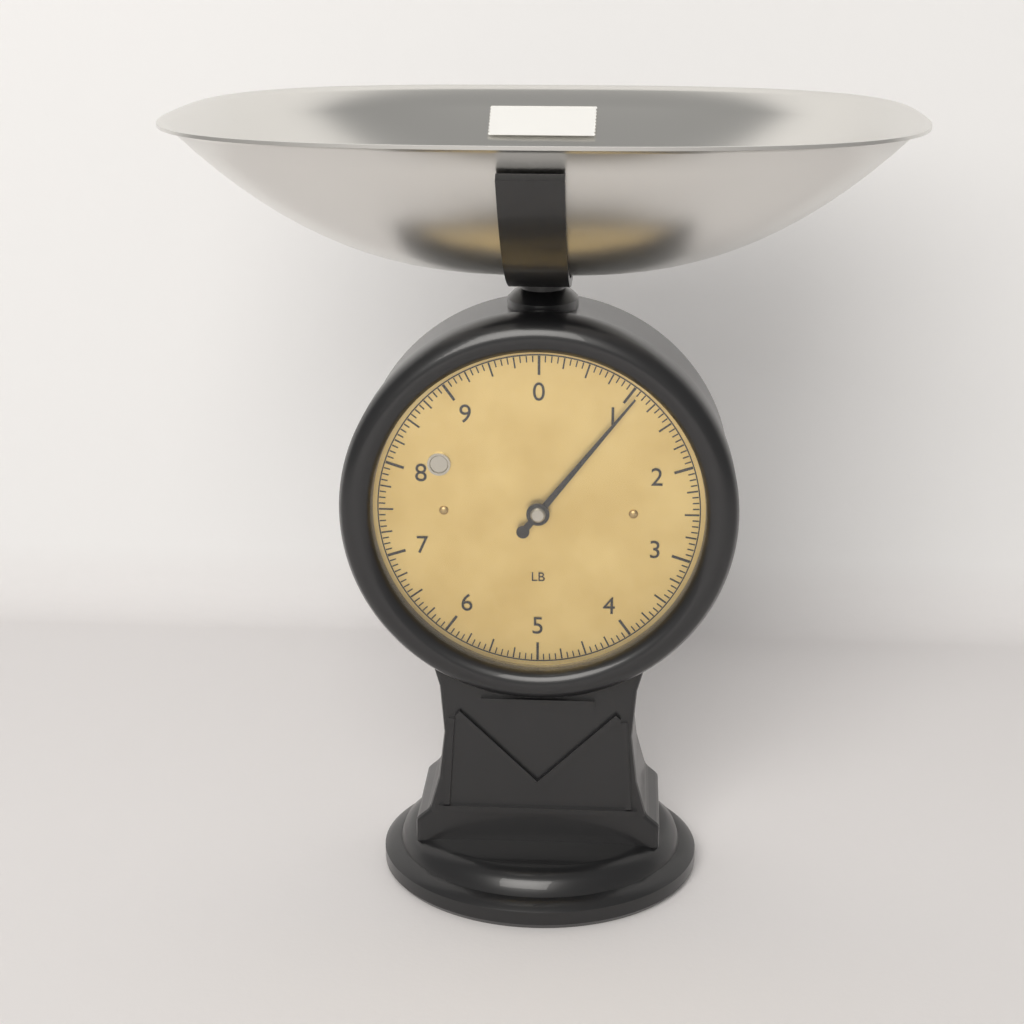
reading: 1.0625 lb
